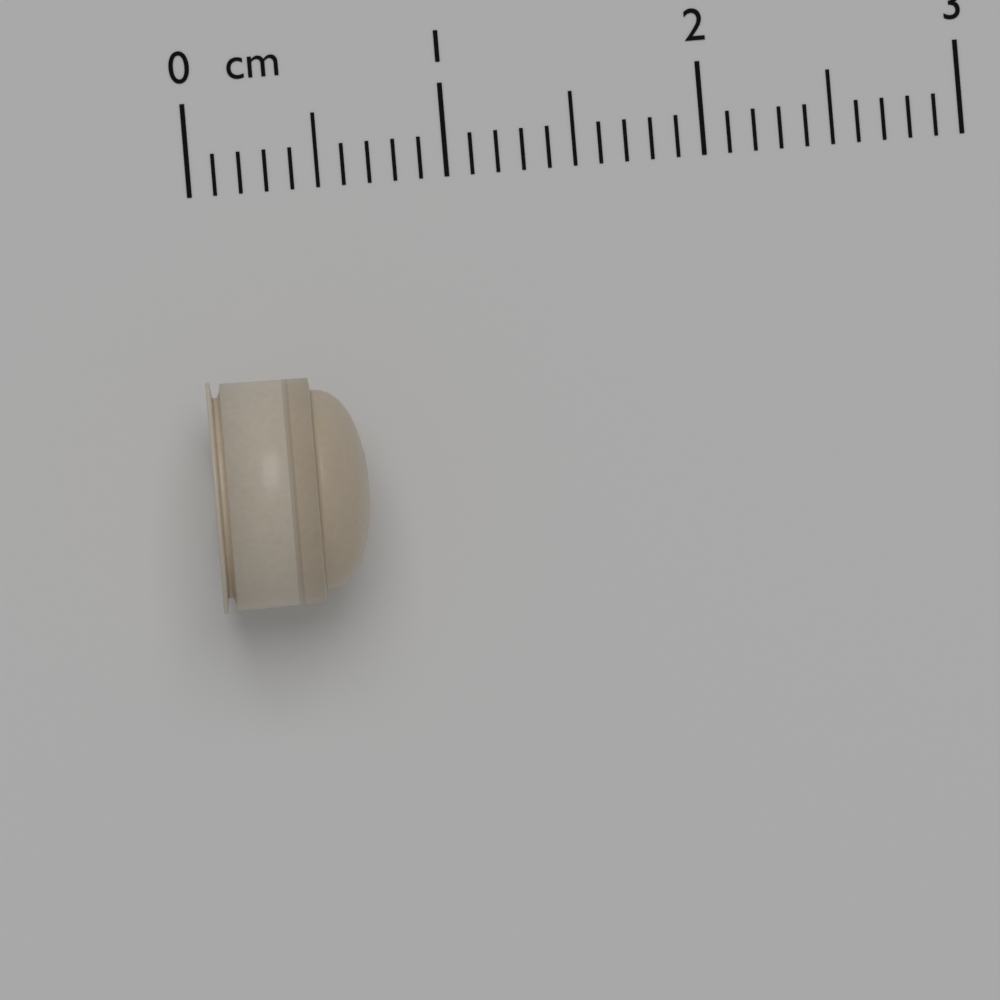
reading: 0.6 cm
